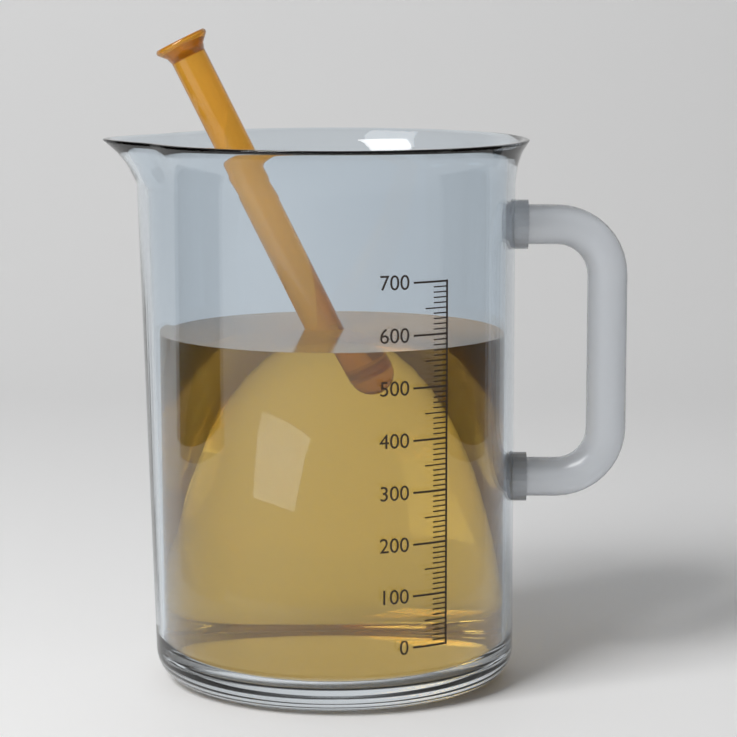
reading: 570 (no unit)
